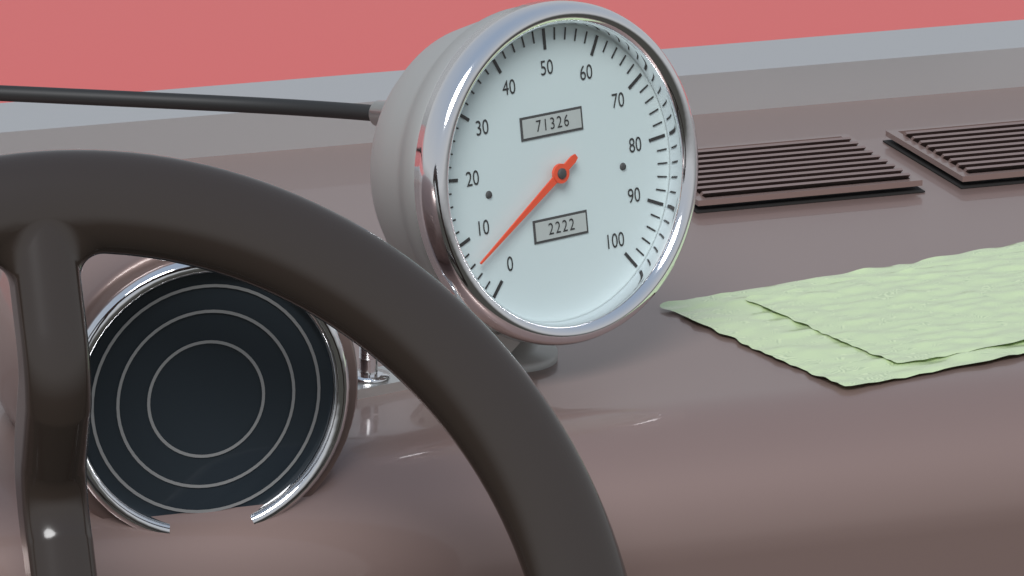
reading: 6 (no unit)
